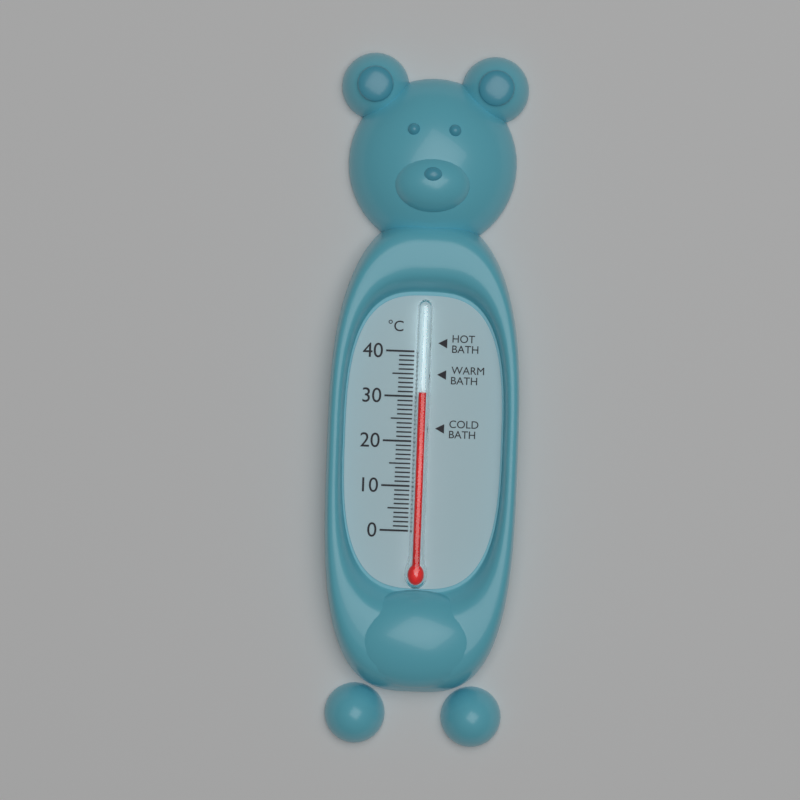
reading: 31 °C
